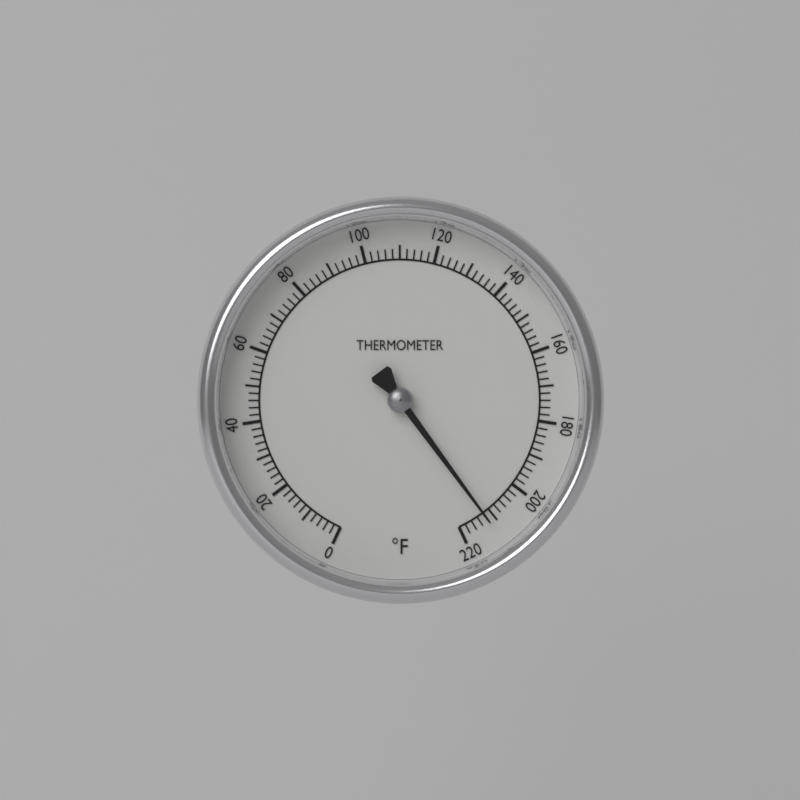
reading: 212 °F
